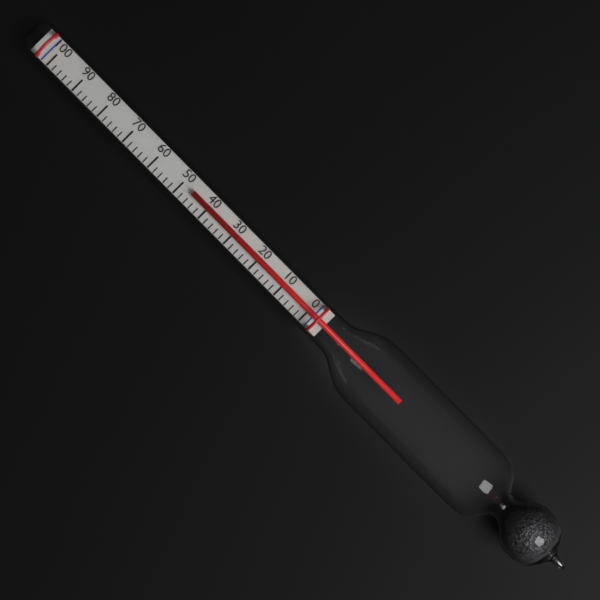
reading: 46 (no unit)
